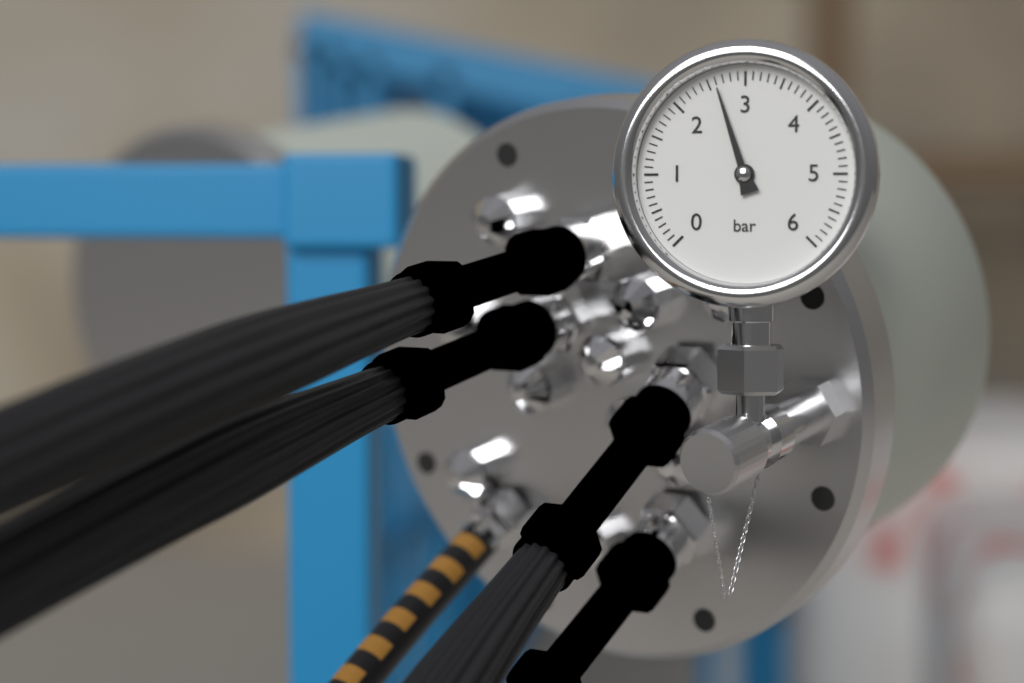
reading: 2.6 bar
